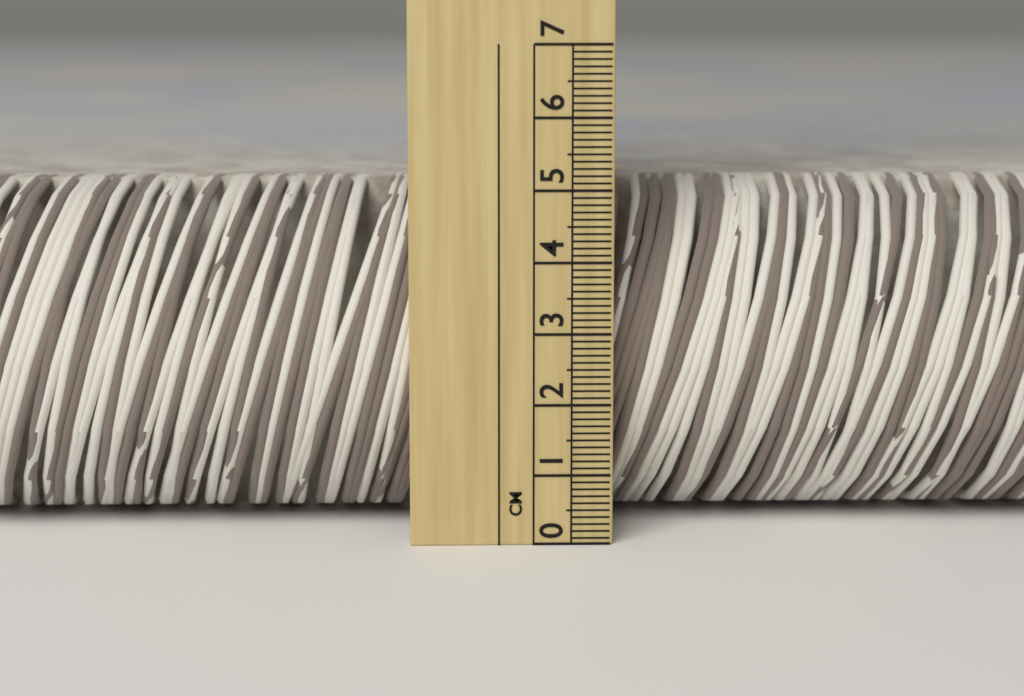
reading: 5.0 cm
